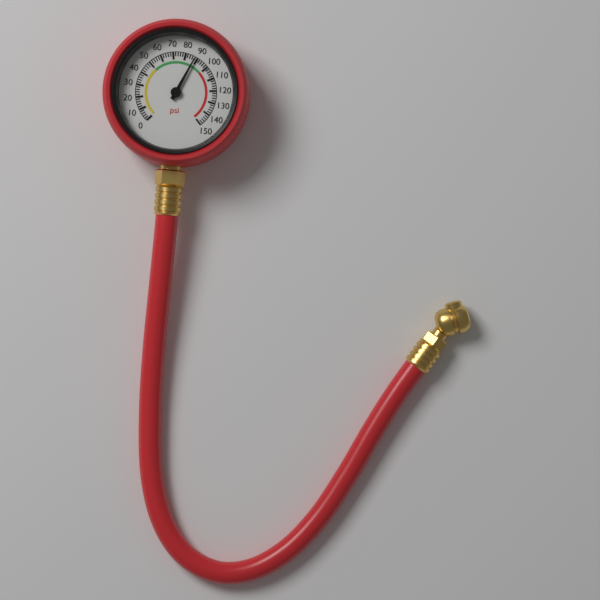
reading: 88 psi
